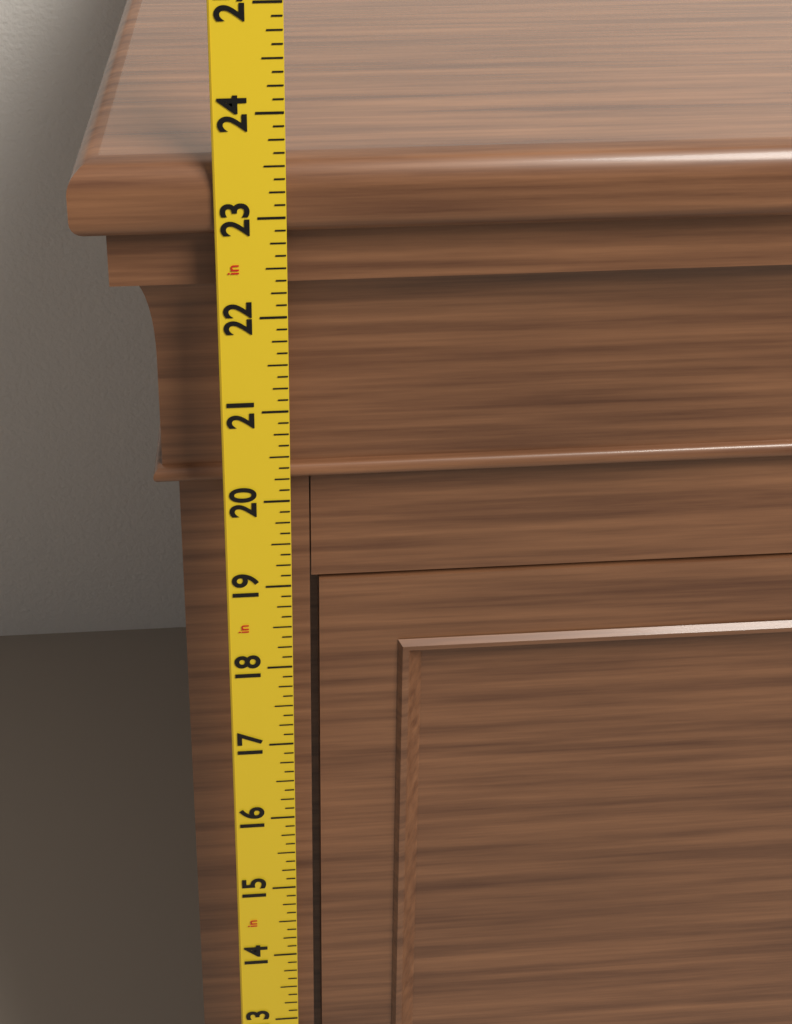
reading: 23.500 in
